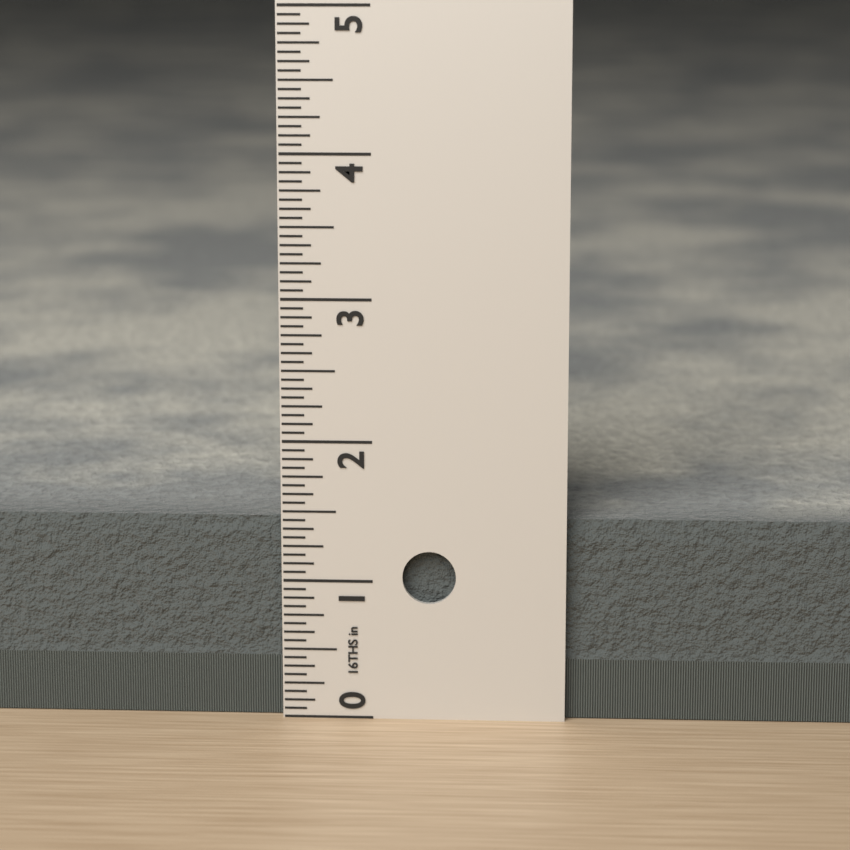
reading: 1.4375 in
